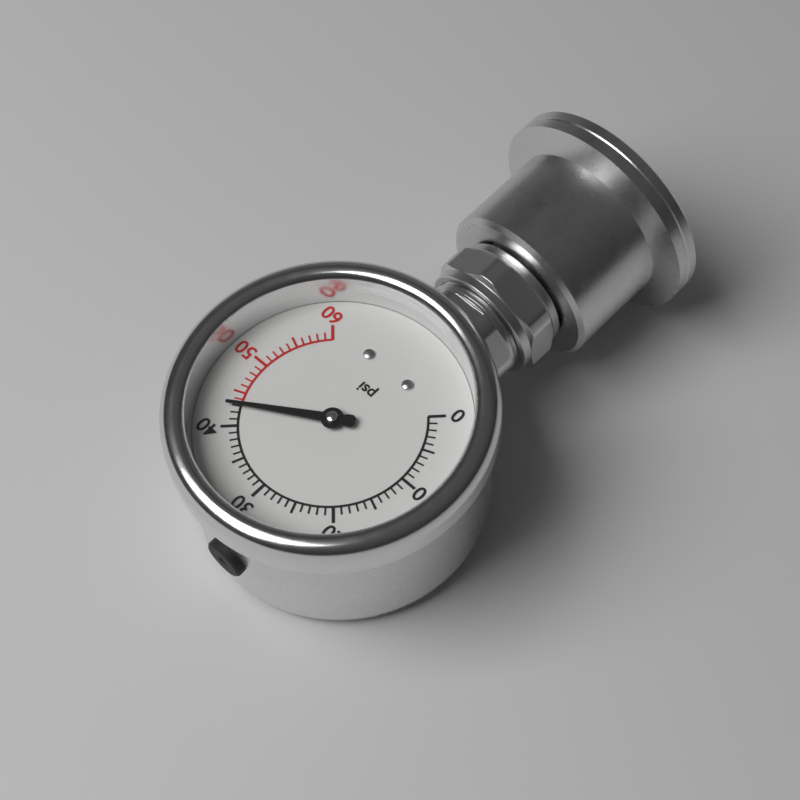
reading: 43 psi
